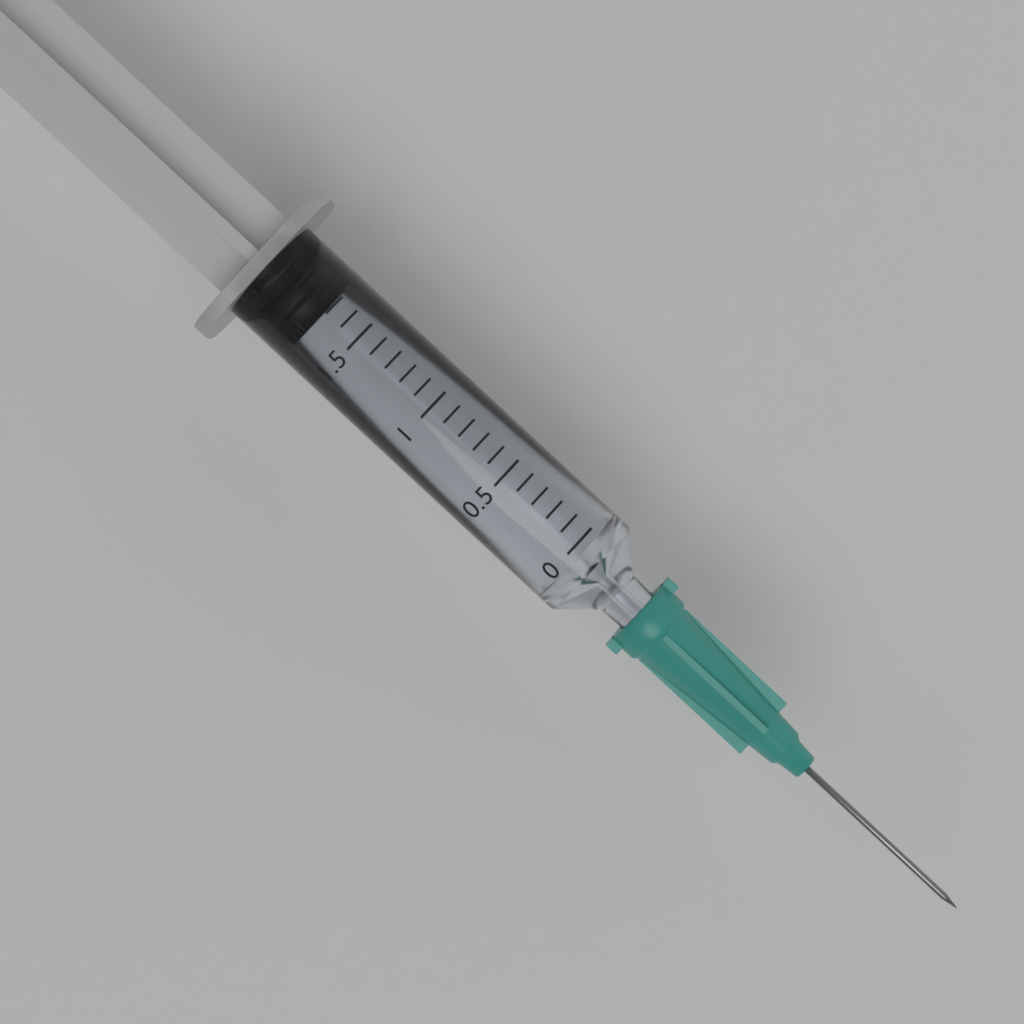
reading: 1.7 ml
